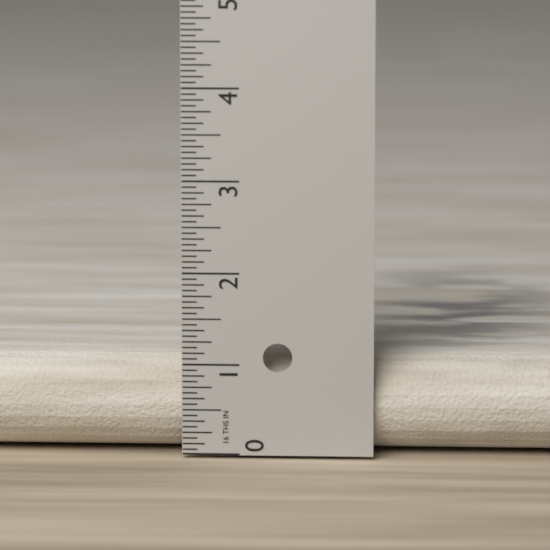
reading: 1.0625 in
